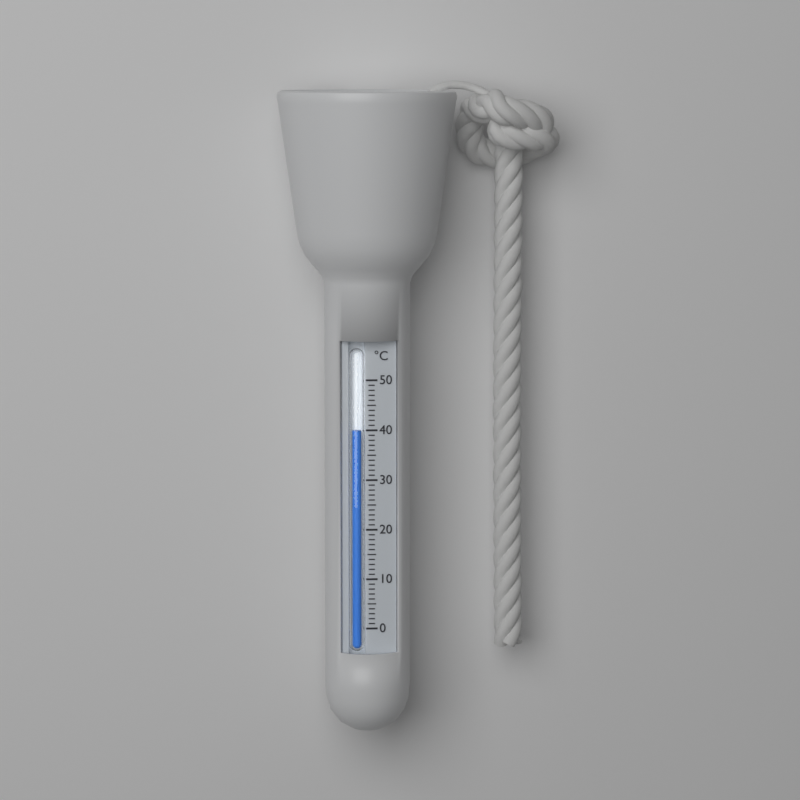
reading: 40 °C
